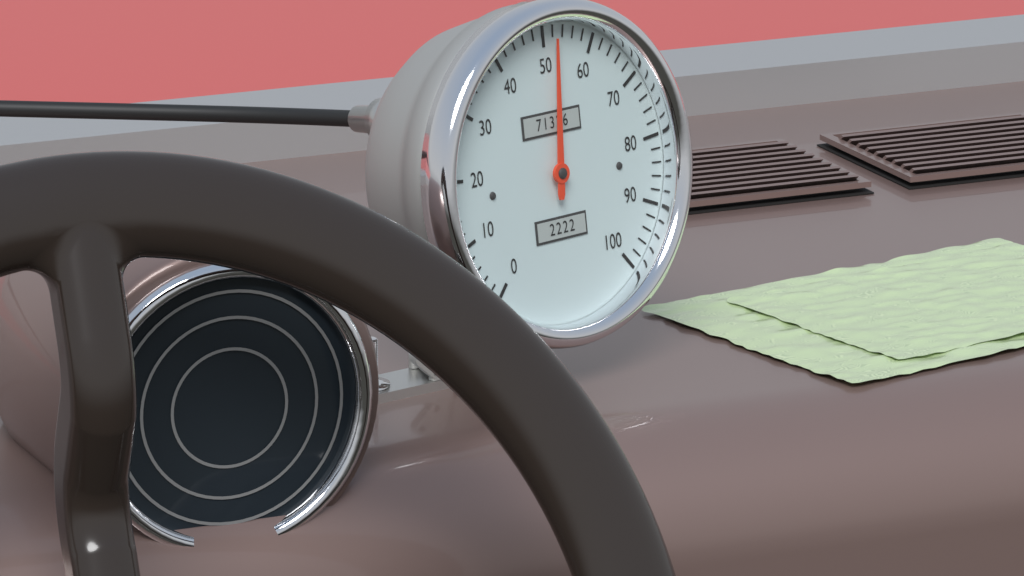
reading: 52 (no unit)
